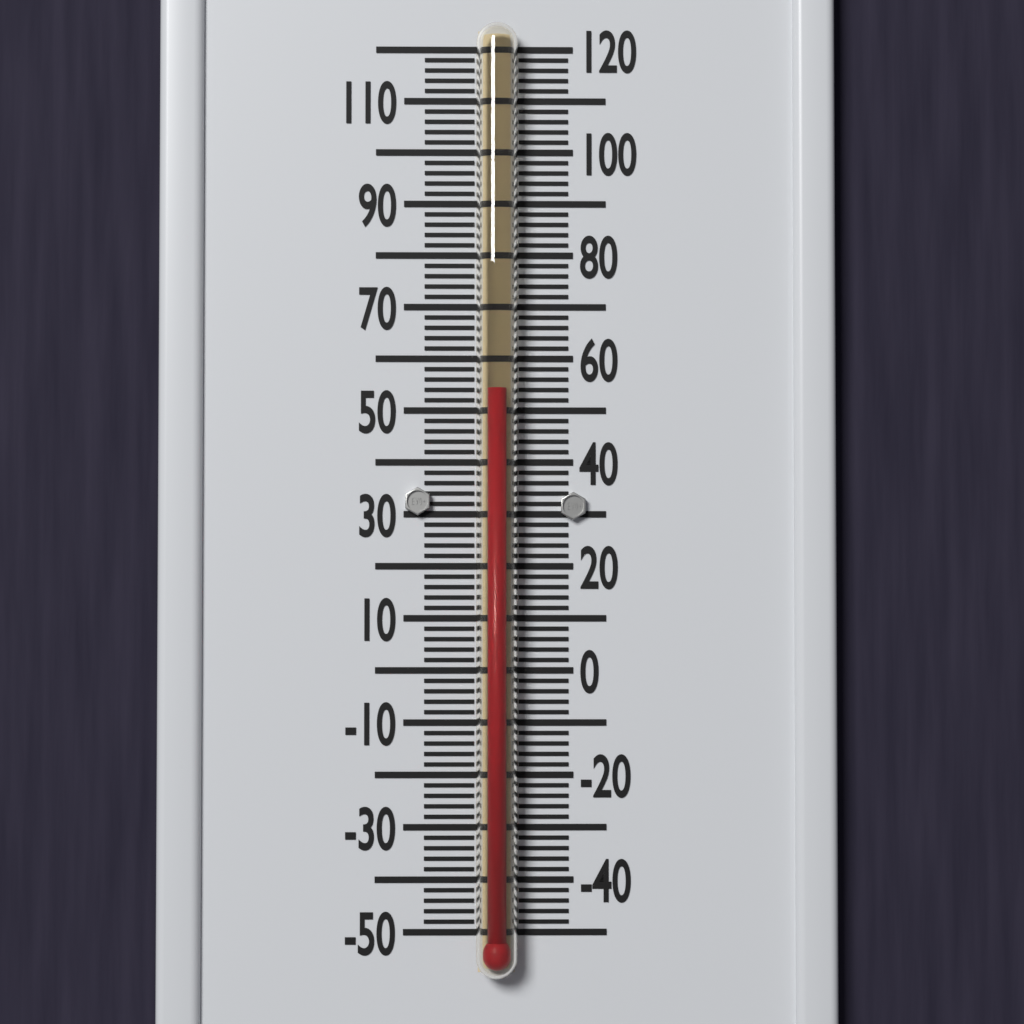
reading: 54 °F
